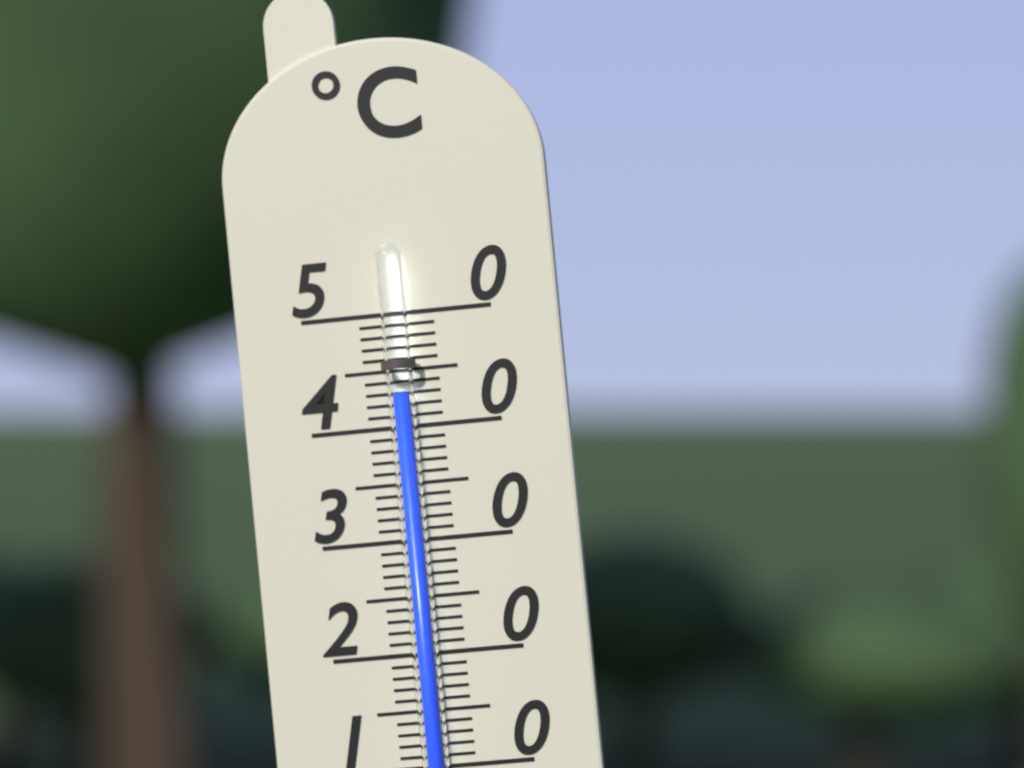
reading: 43 °C
